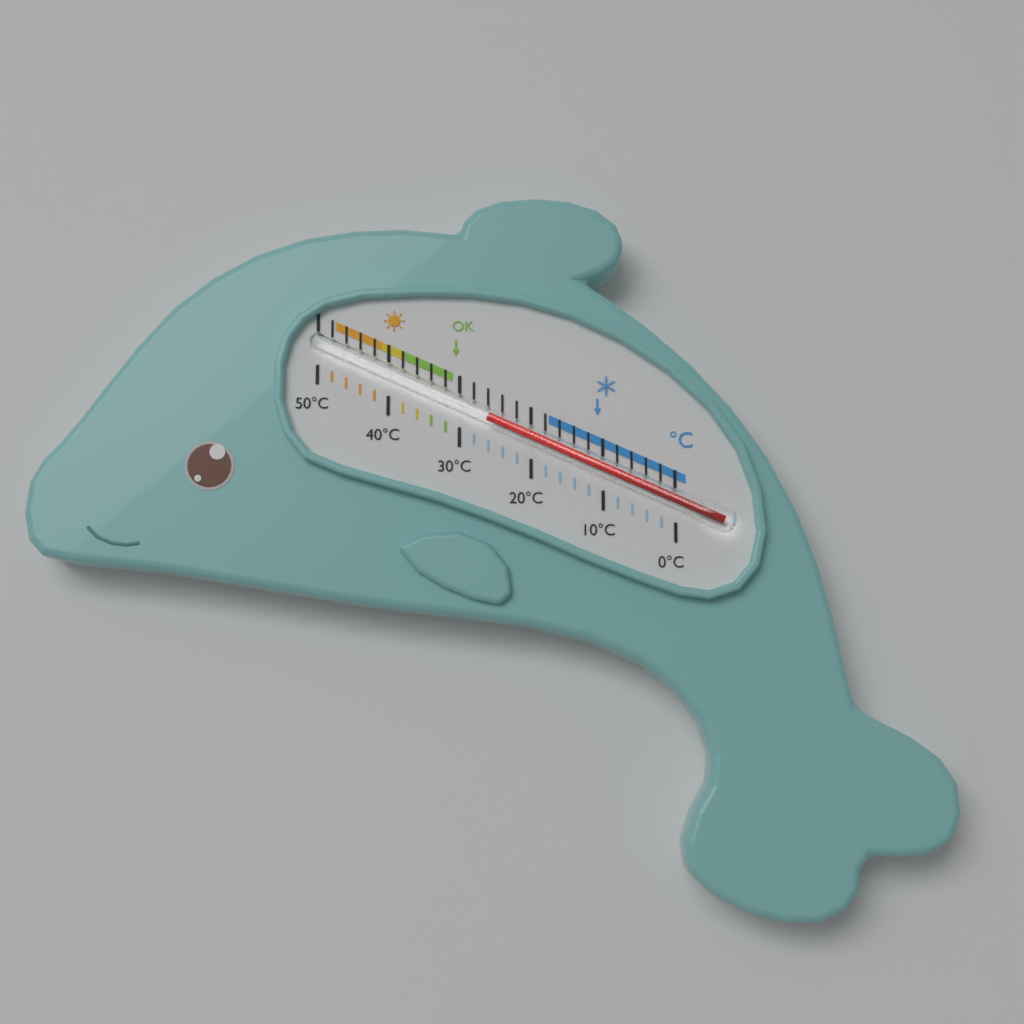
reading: 26 °C
